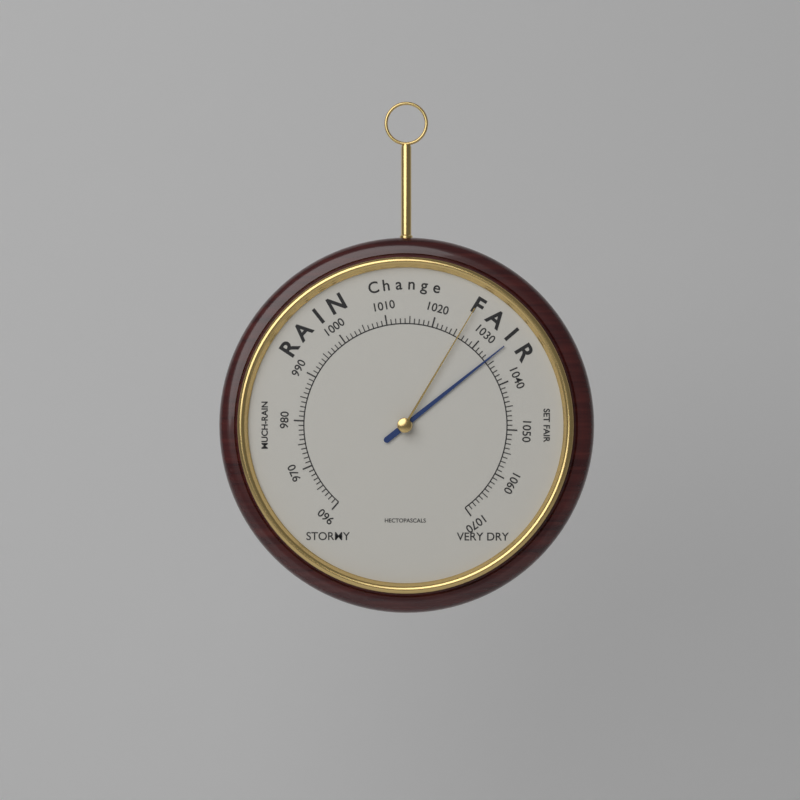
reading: 1034 hPa
